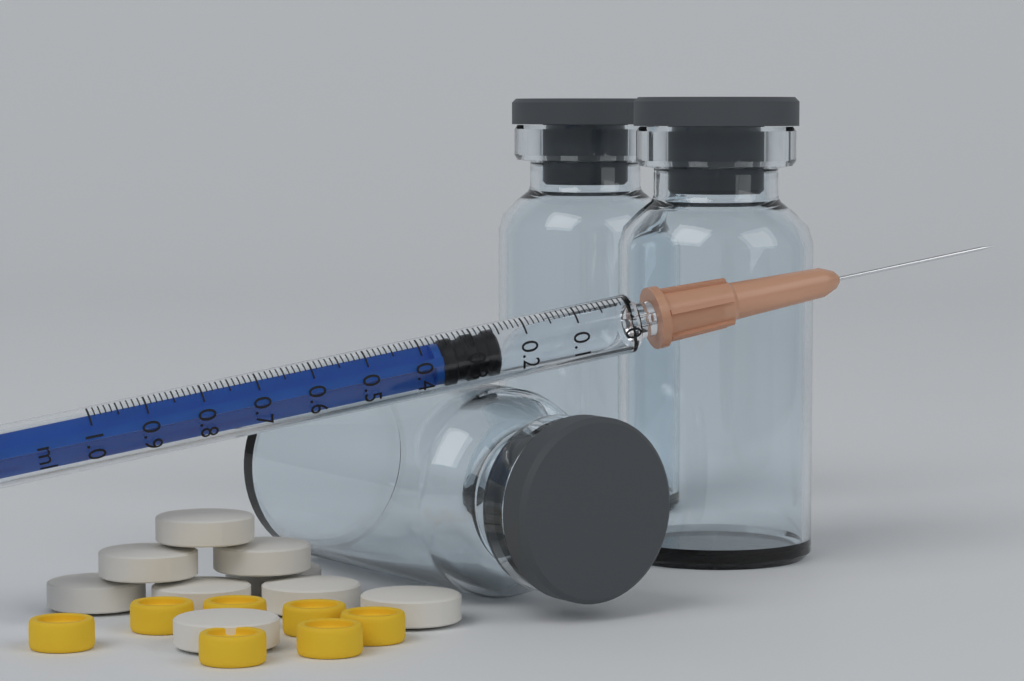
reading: 0.25 ml
